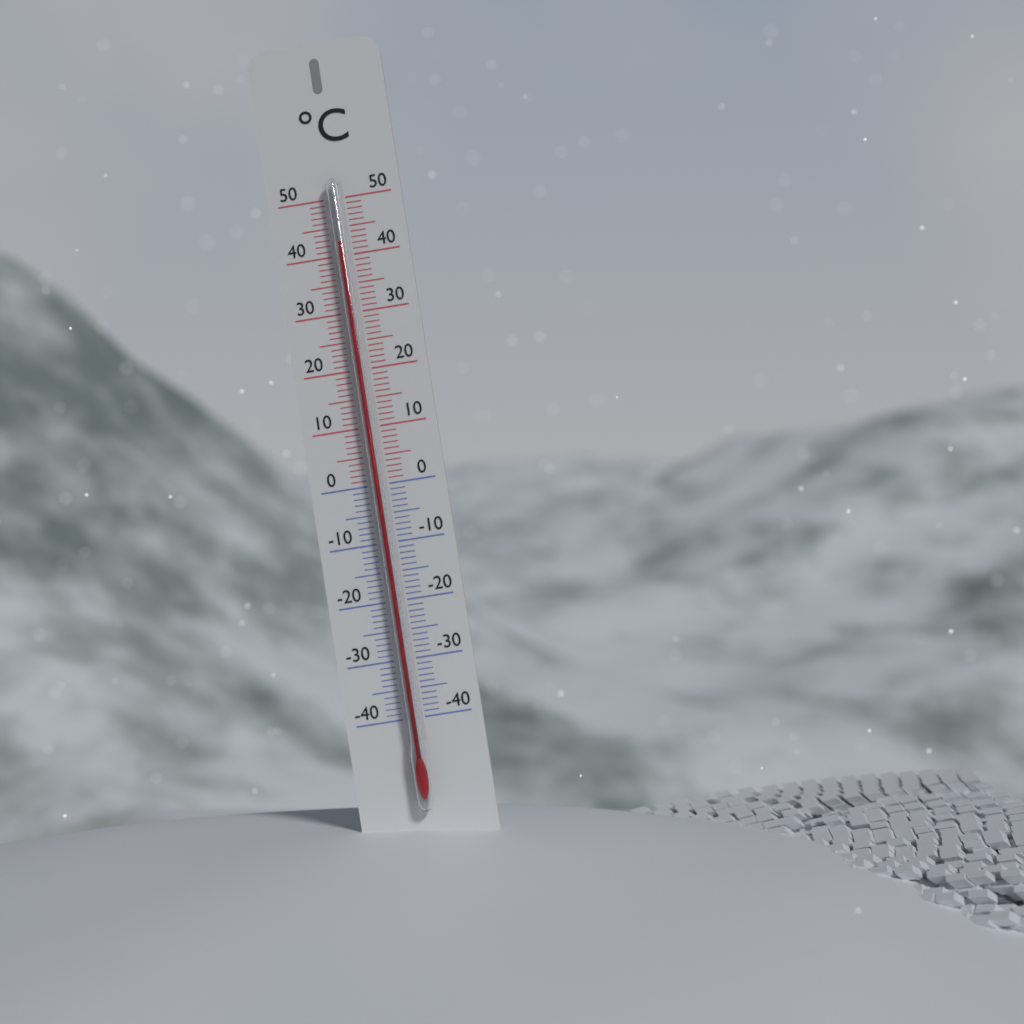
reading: 42 °C
